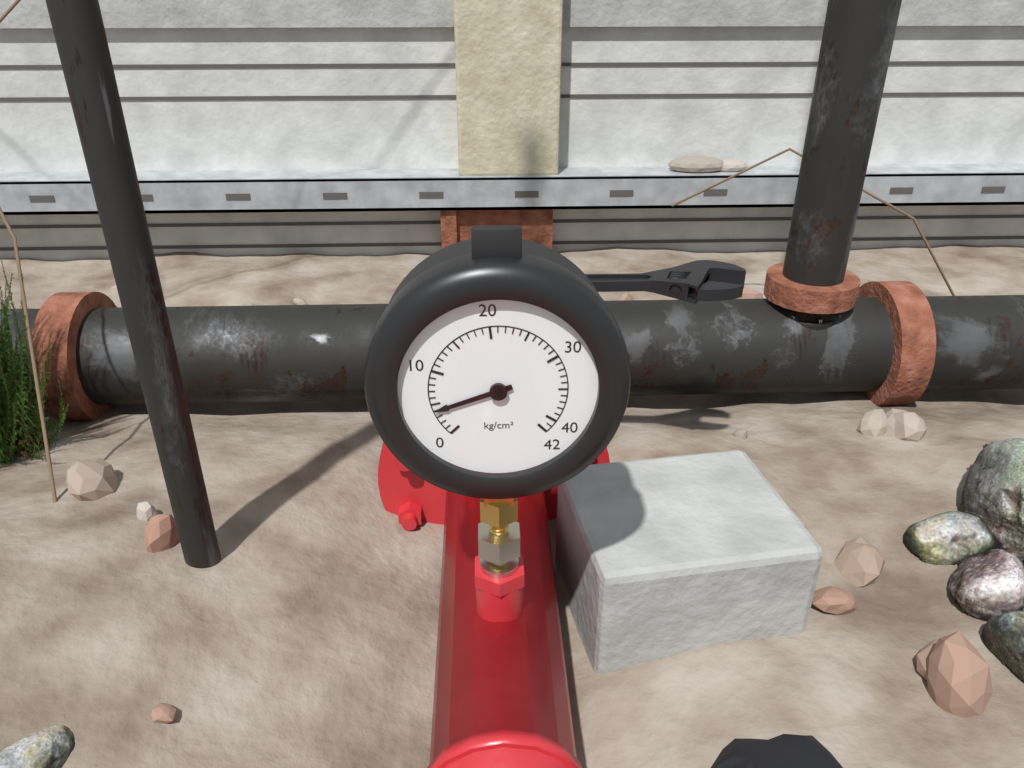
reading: 4 kg/cm²
